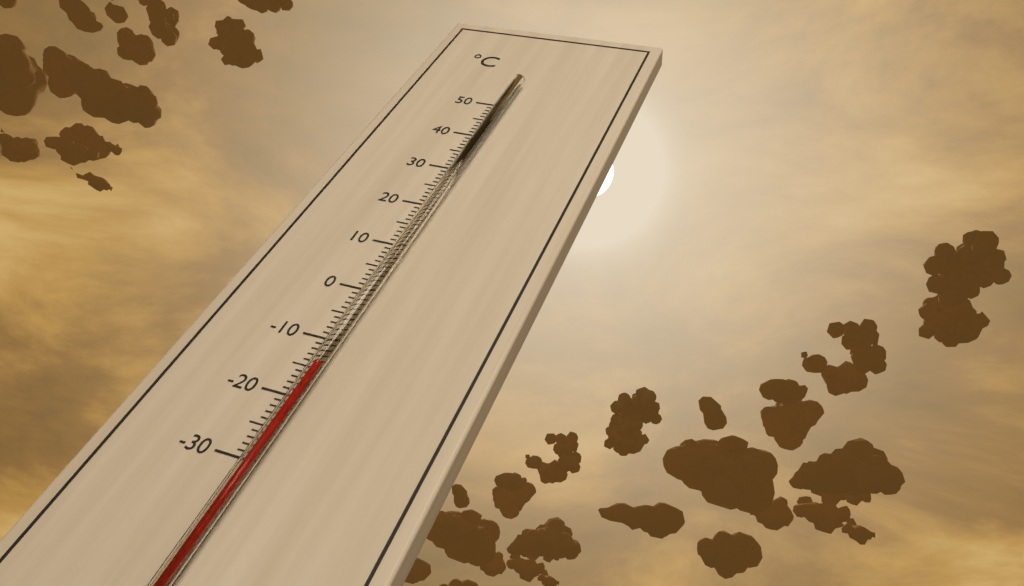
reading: -15 °C
